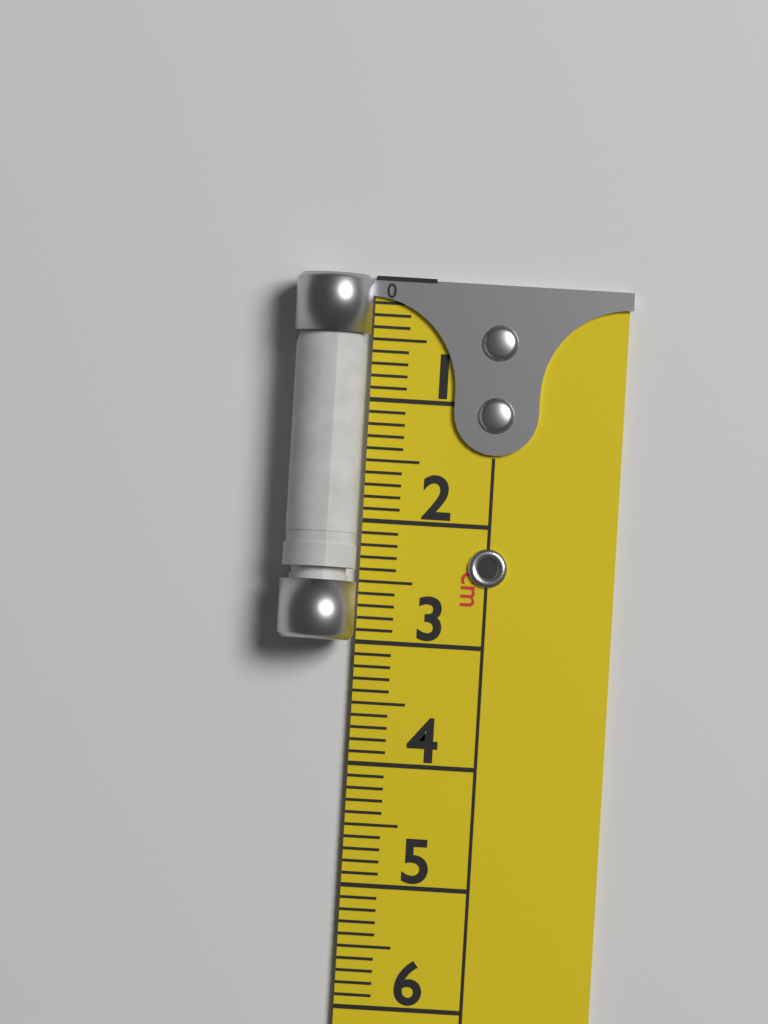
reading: 3.0 cm
